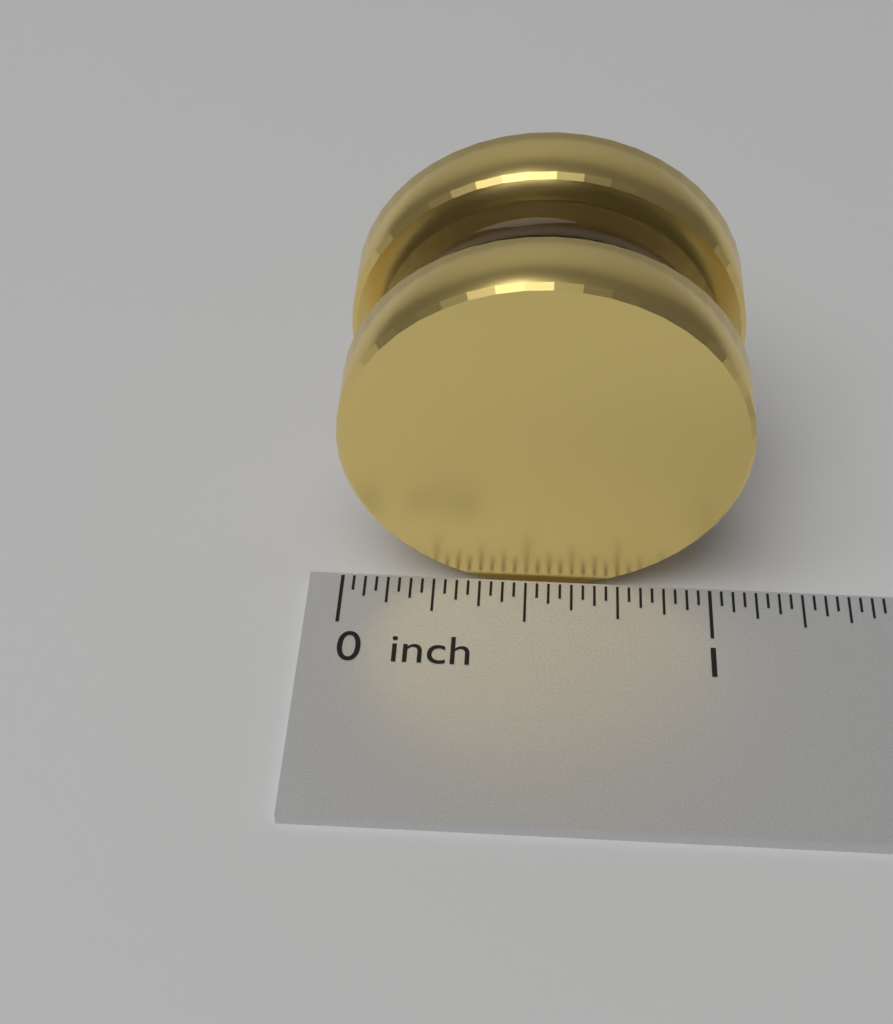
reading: 1.06250 inch
